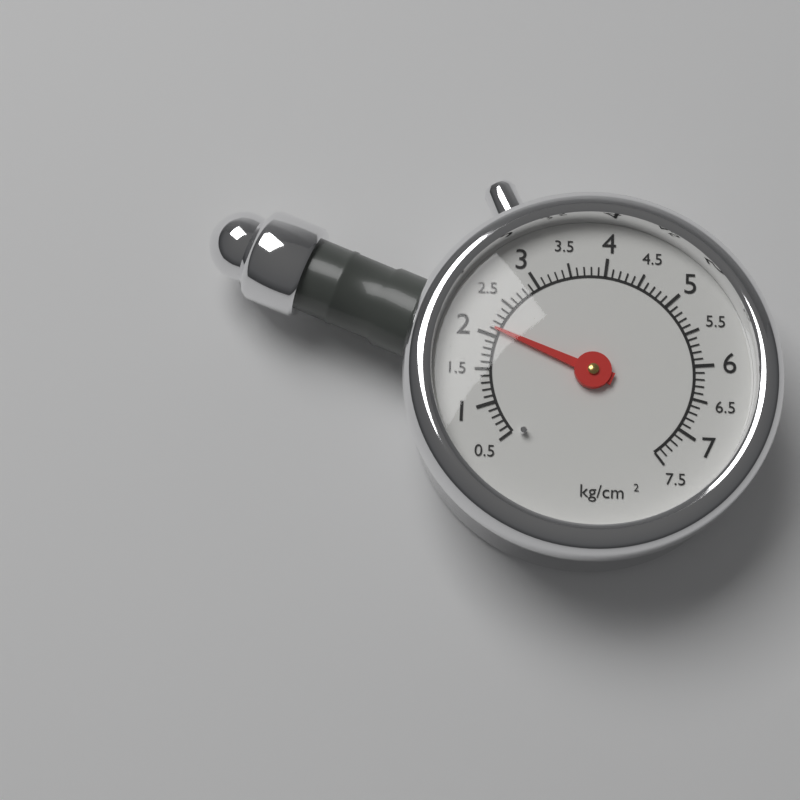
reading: 2.1 kg/cm²
